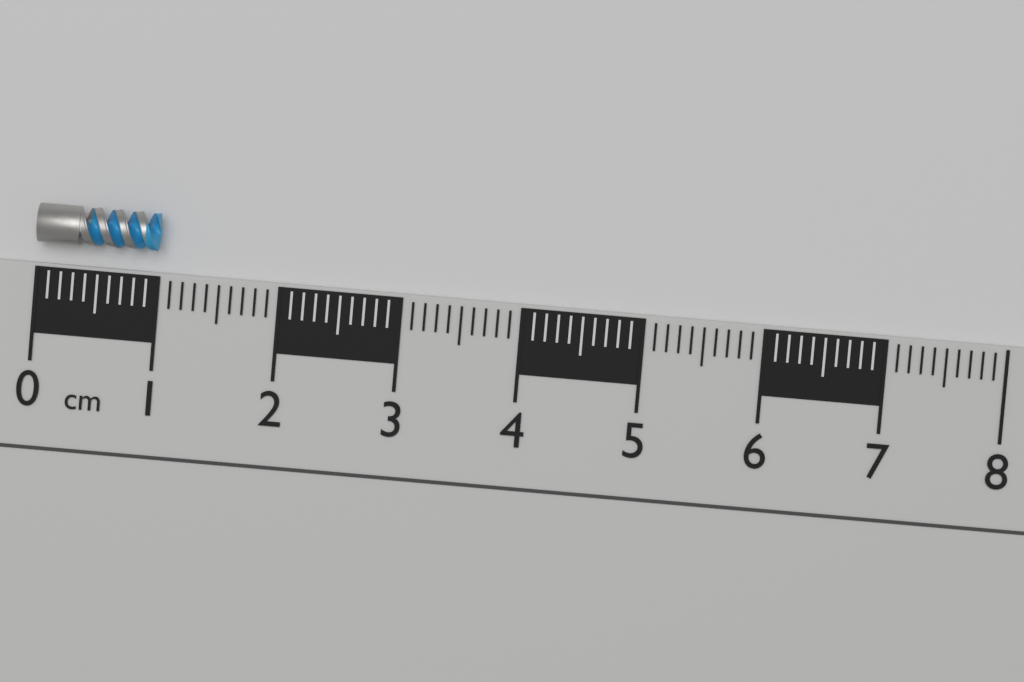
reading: 1.0 cm
